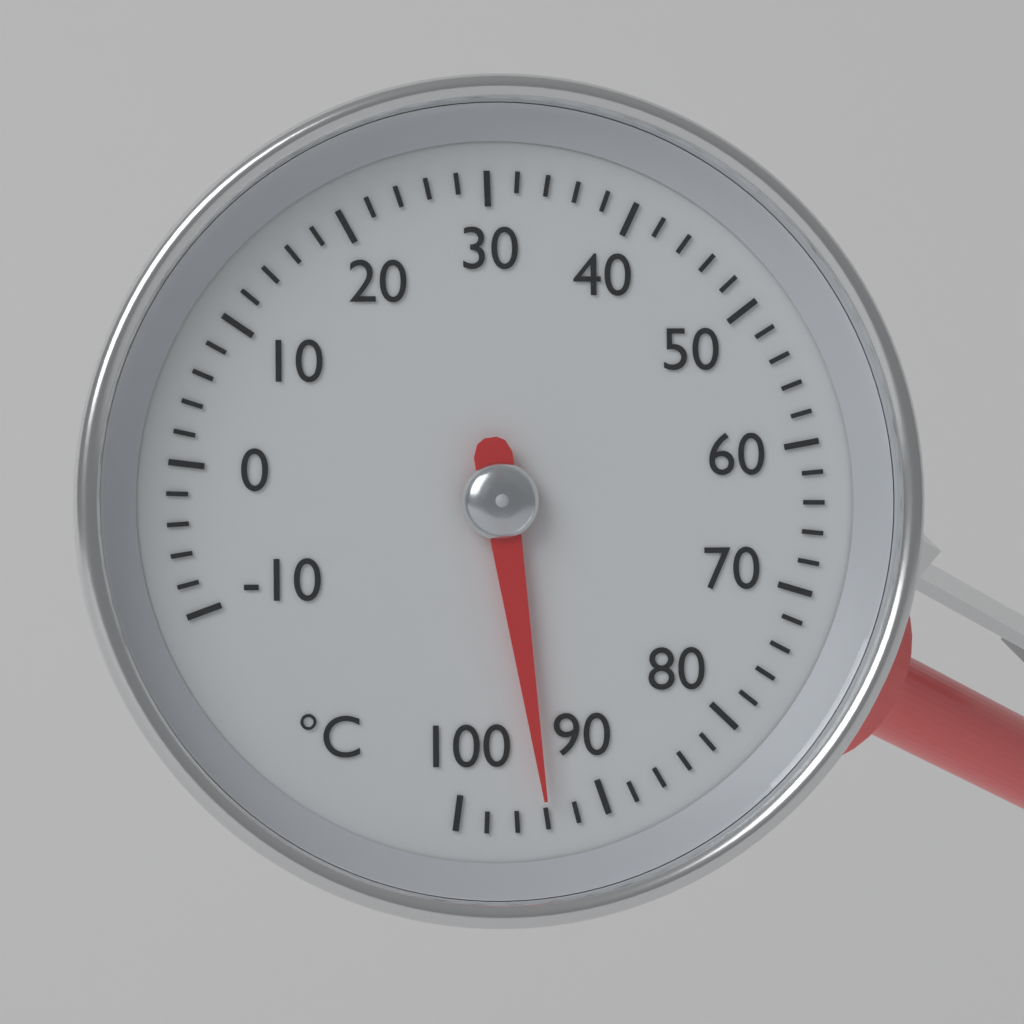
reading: 94 °C
